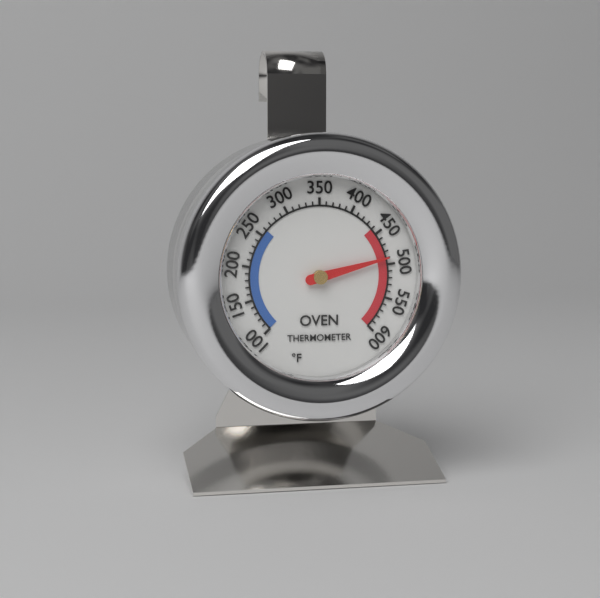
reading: 490 °F
